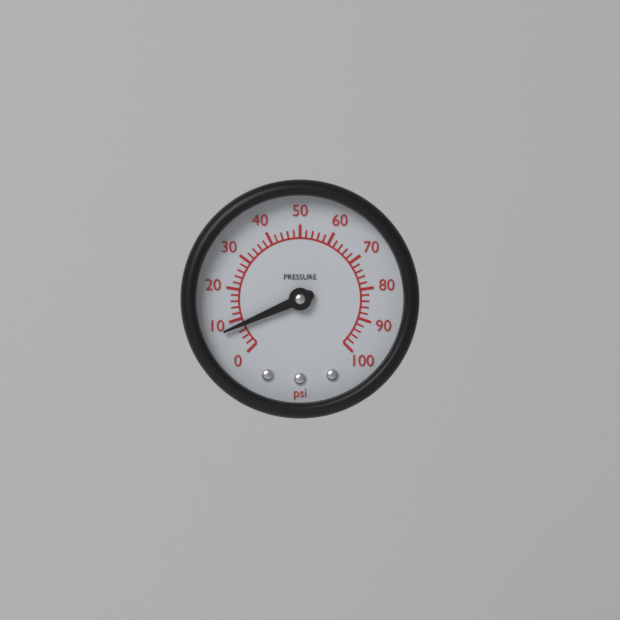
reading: 8 psi
